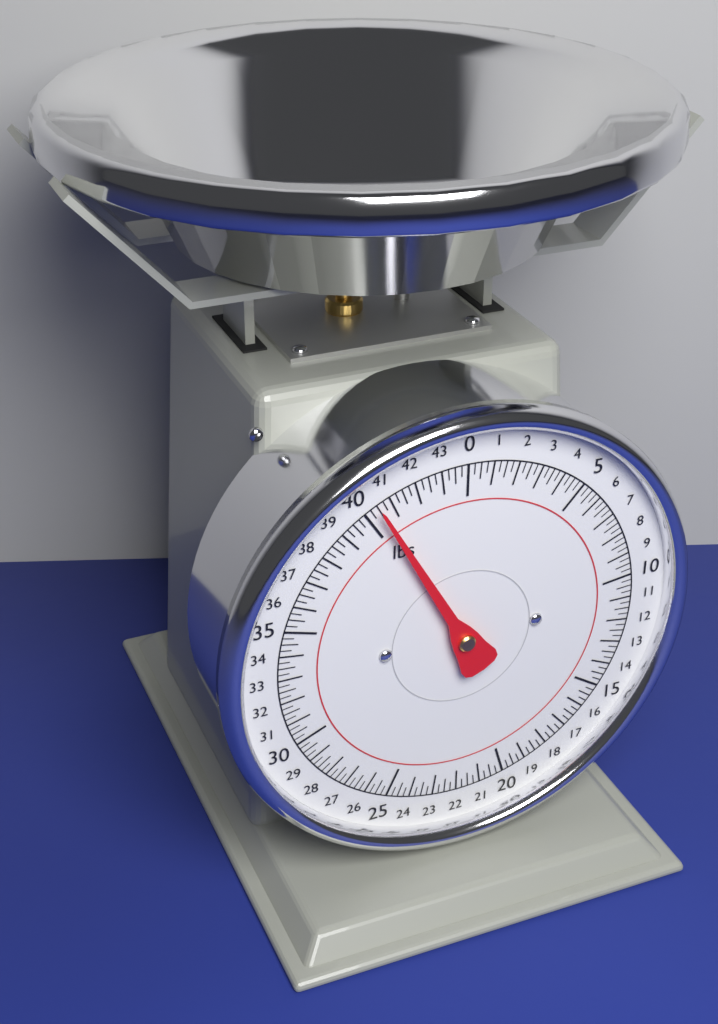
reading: 40.50 lbs
